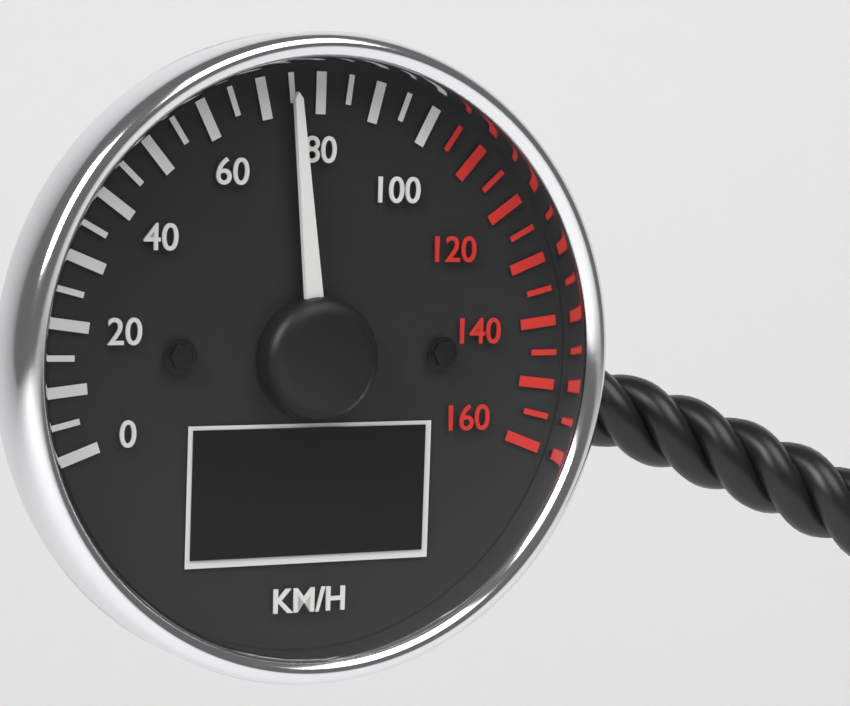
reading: 75 km/h
